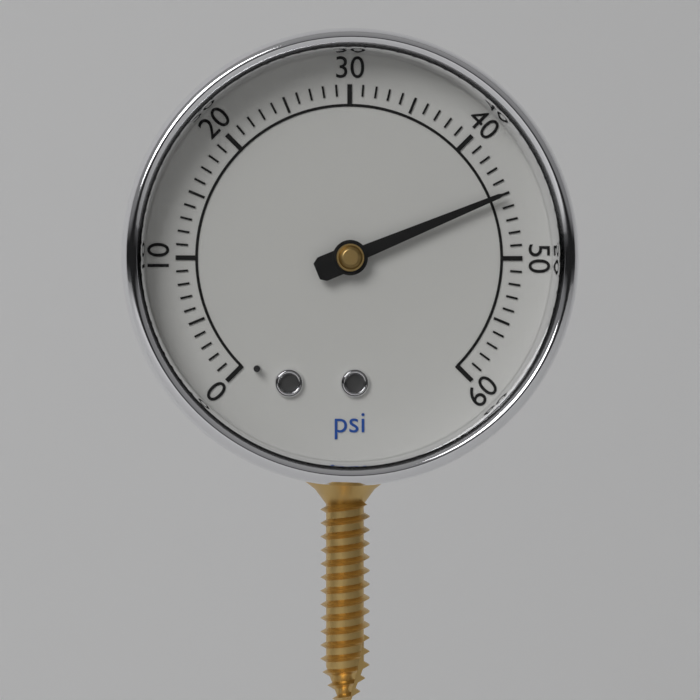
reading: 45 psi
